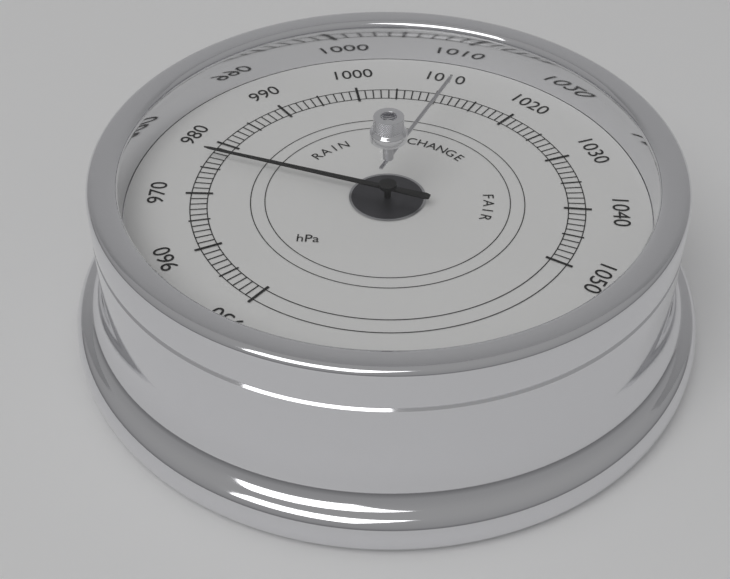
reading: 977 hPa
